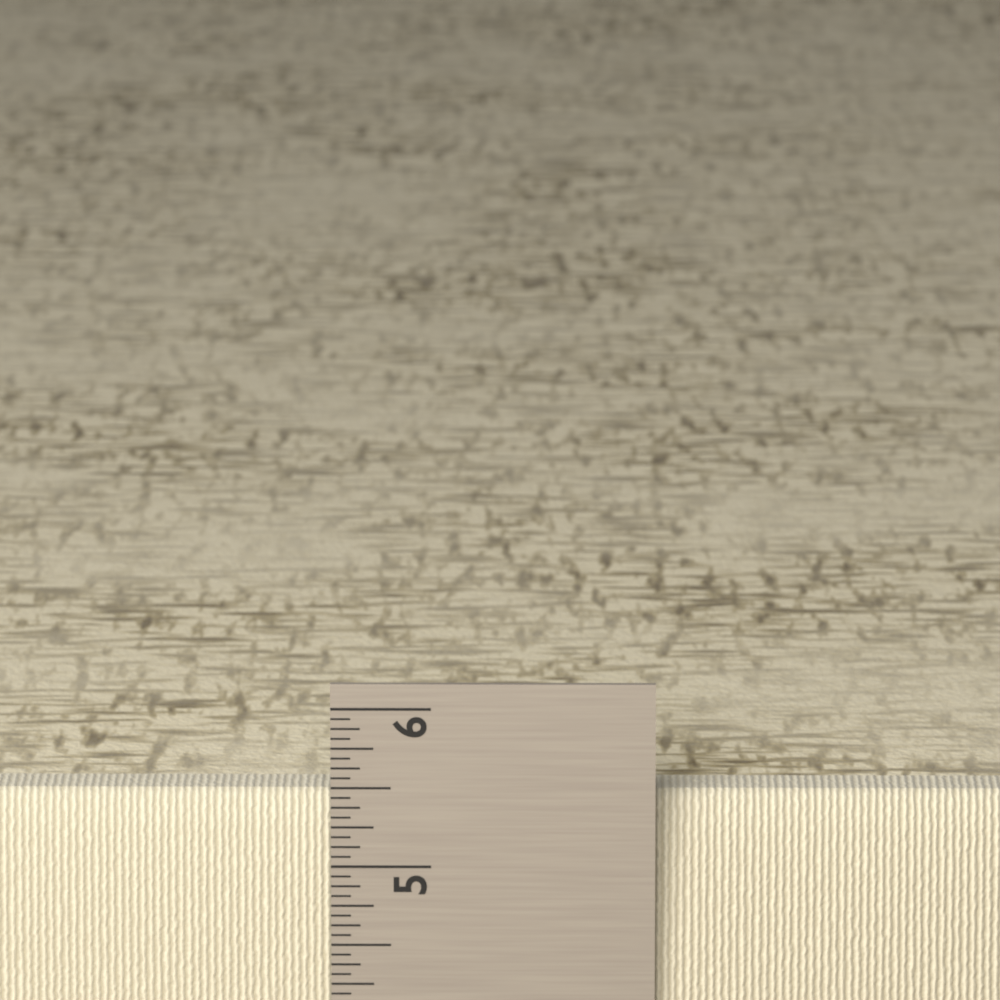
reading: 5.4375 in
